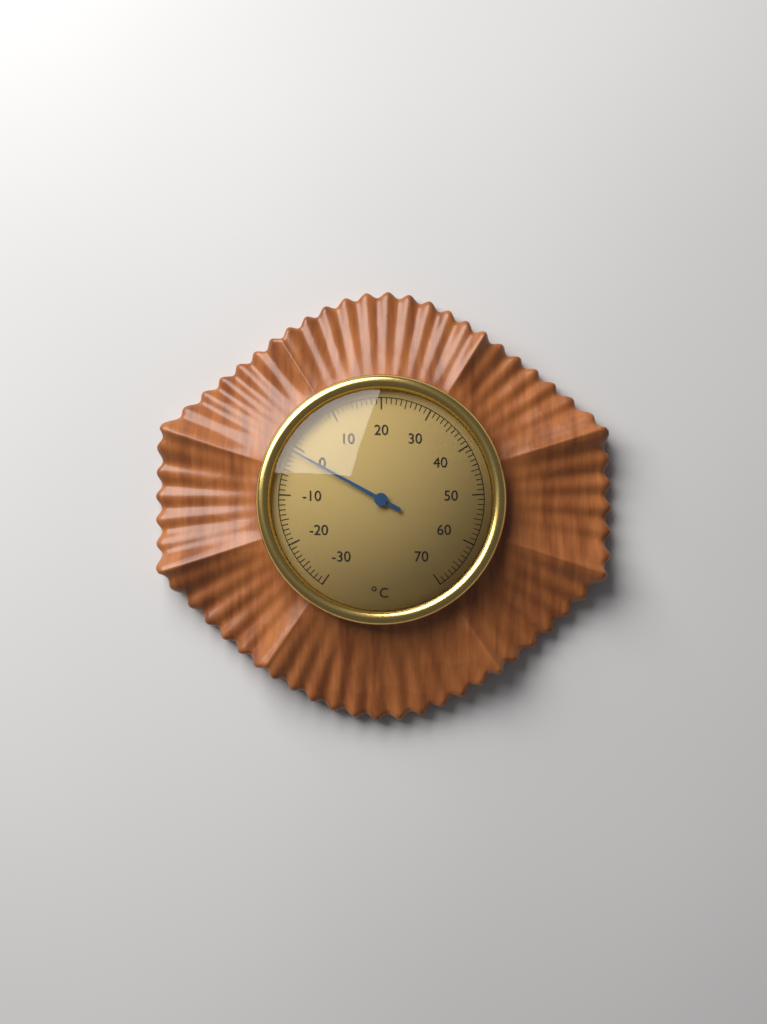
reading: -1 °C
